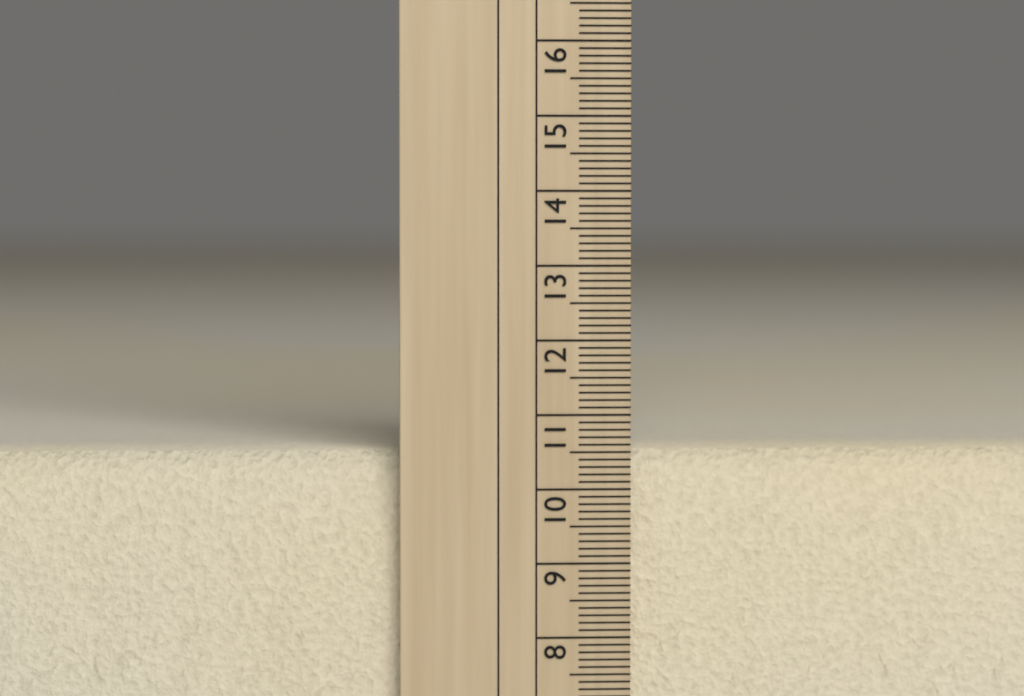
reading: 10.5 cm
